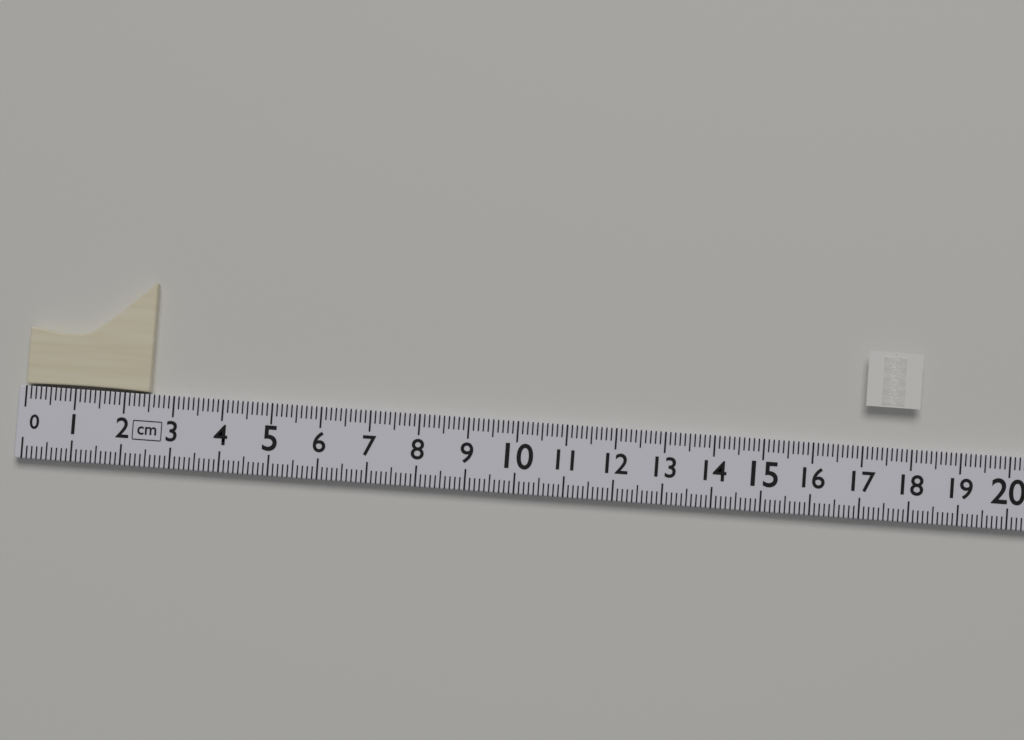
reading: 2.5 cm
